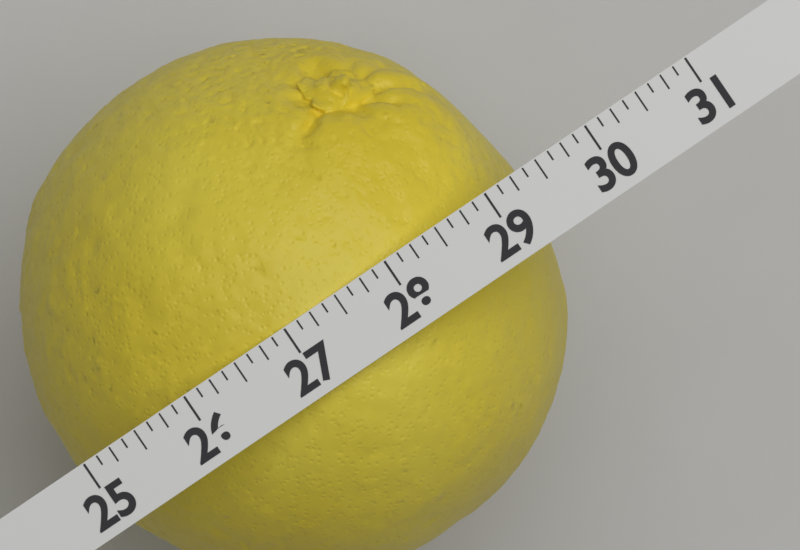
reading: 29.375 (no unit)
